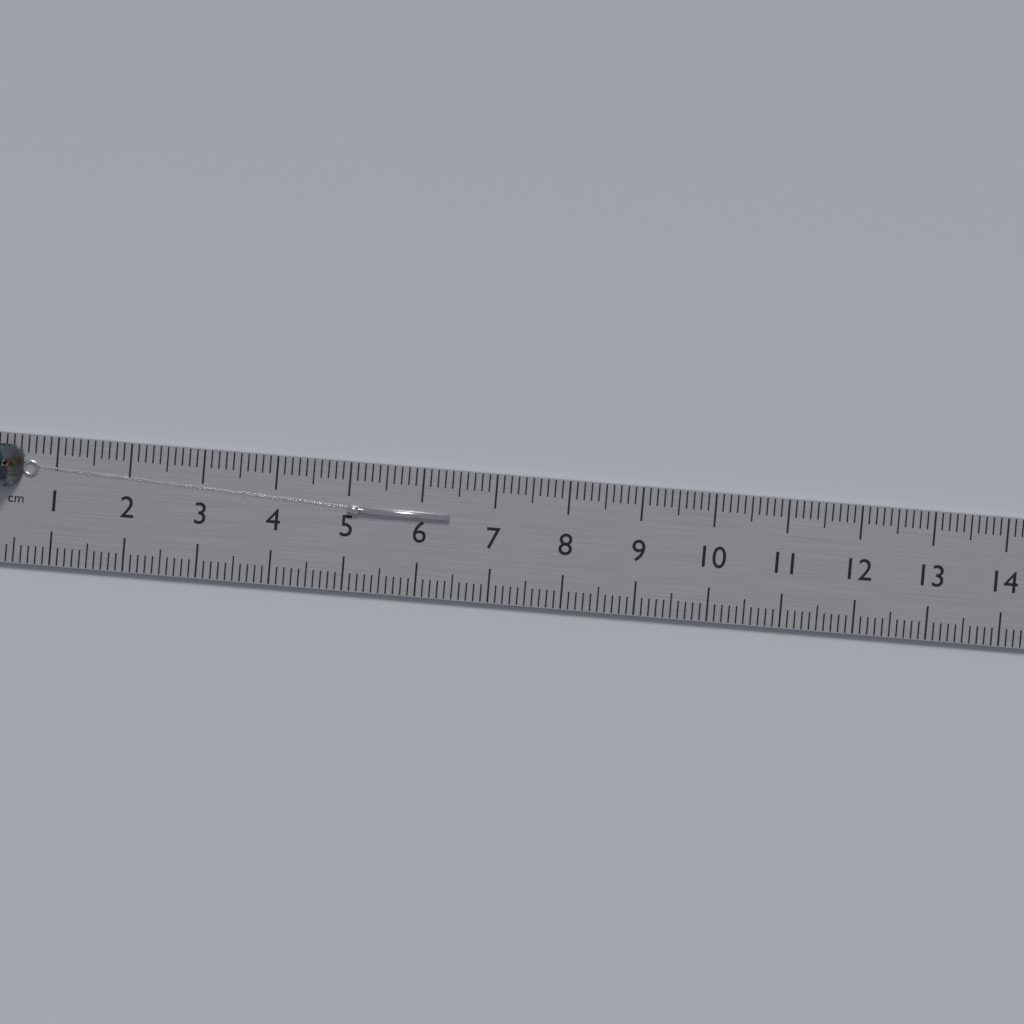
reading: 6.4 cm
